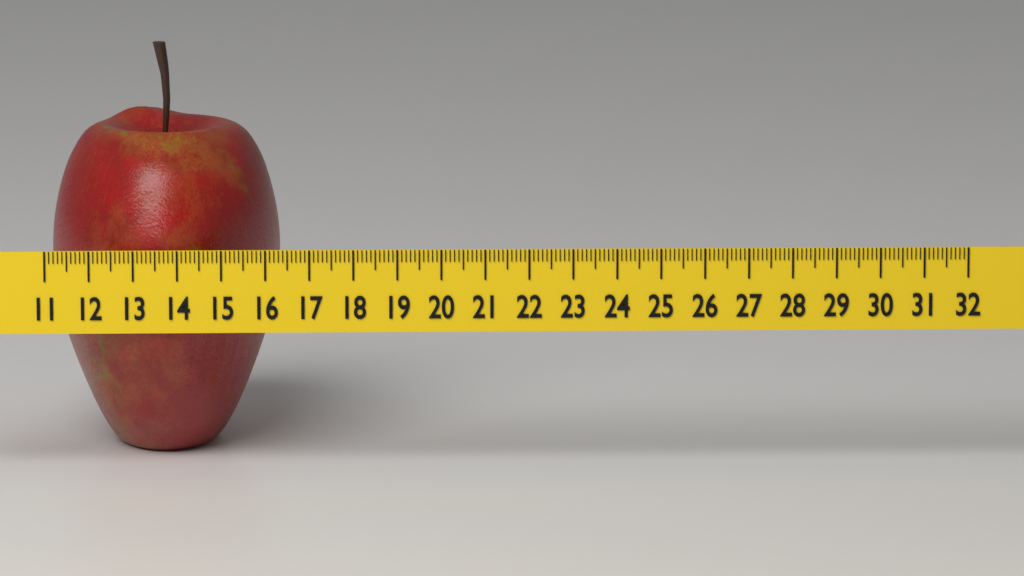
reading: 16.3 (no unit)
